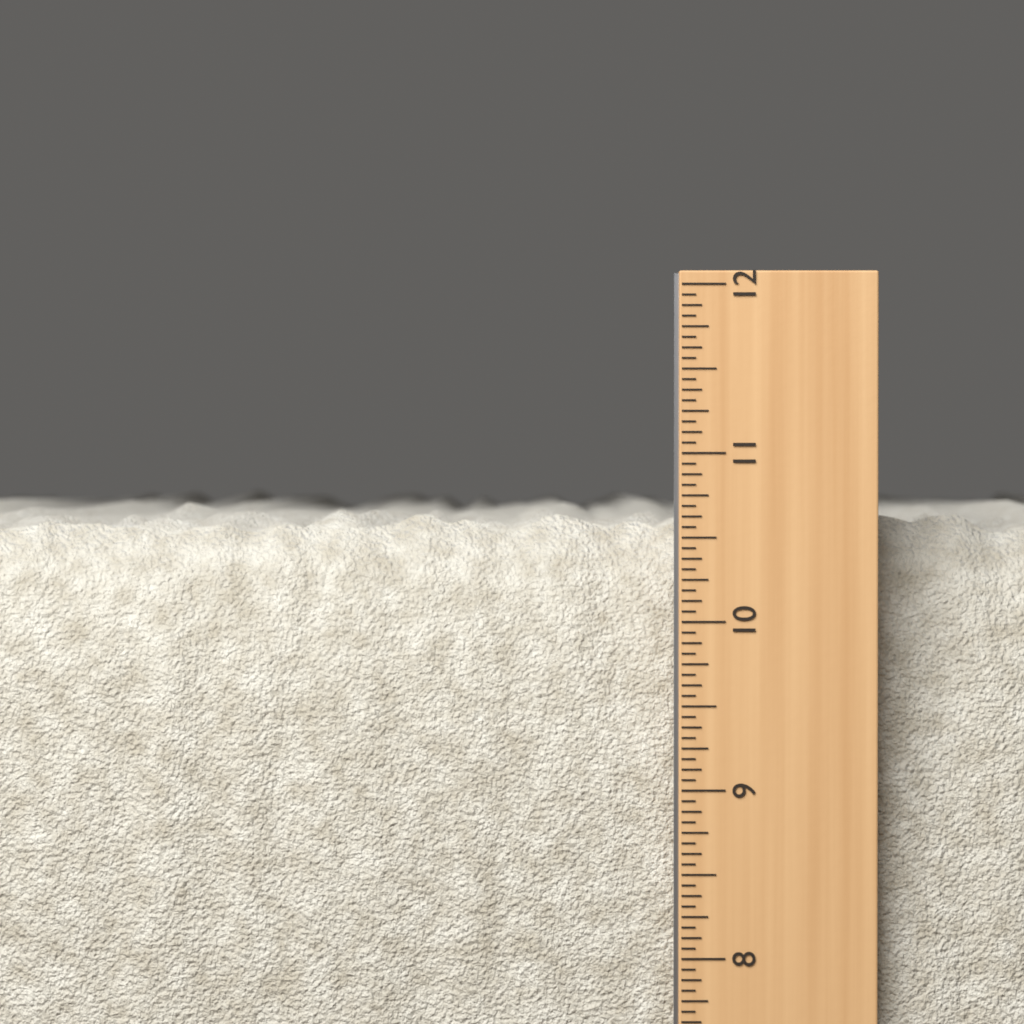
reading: 10.6875 in
